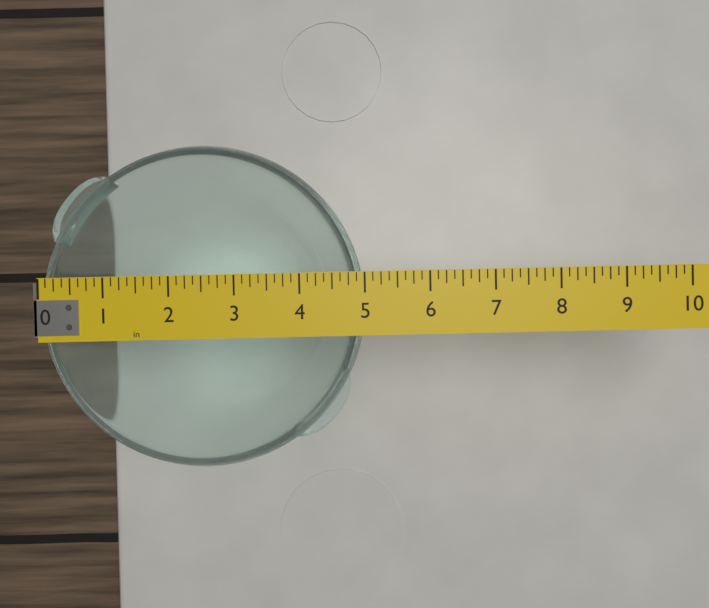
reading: 5.000 in
